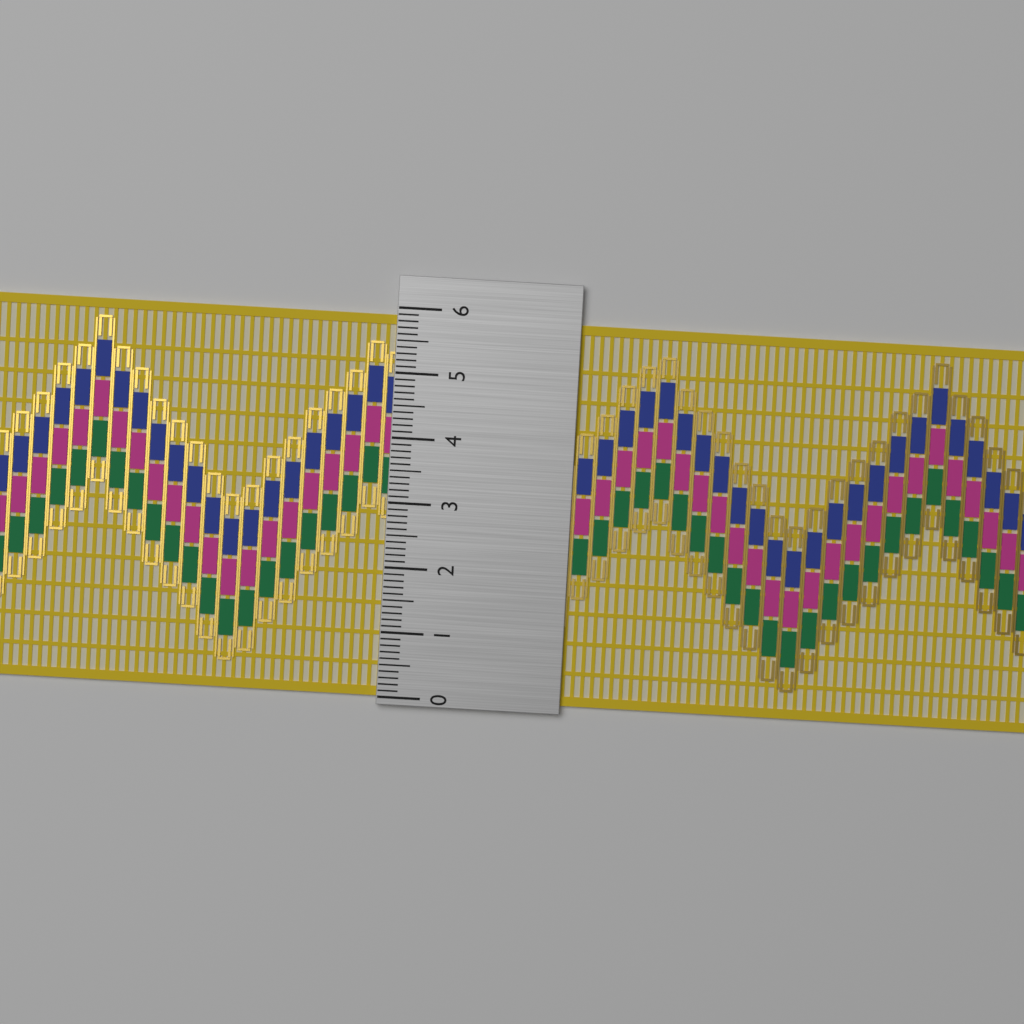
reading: 5.9 (no unit)
